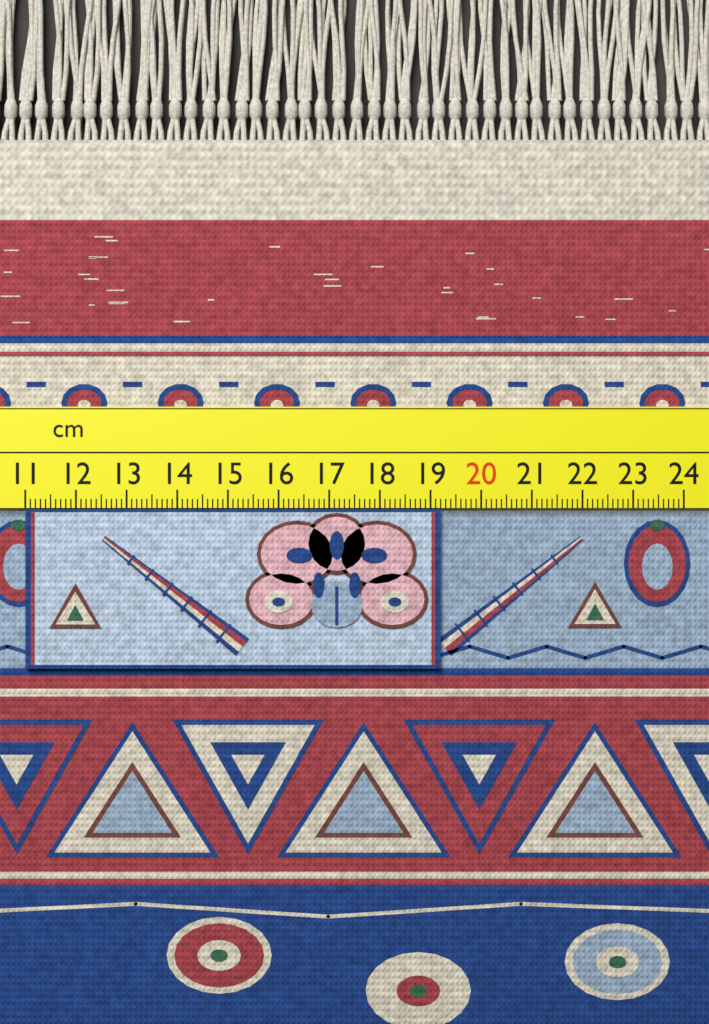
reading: 19.2 cm
